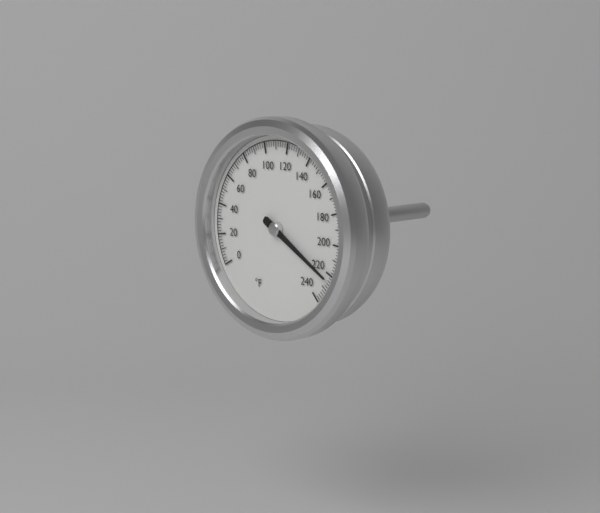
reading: 224 °F
